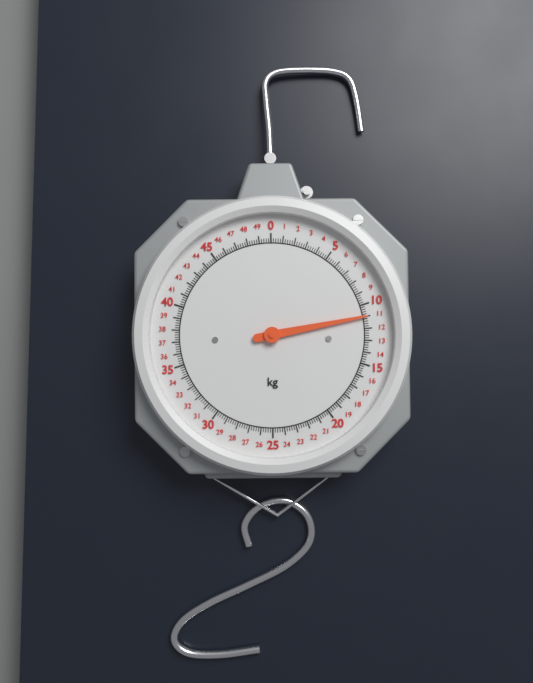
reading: 11.0 kg
